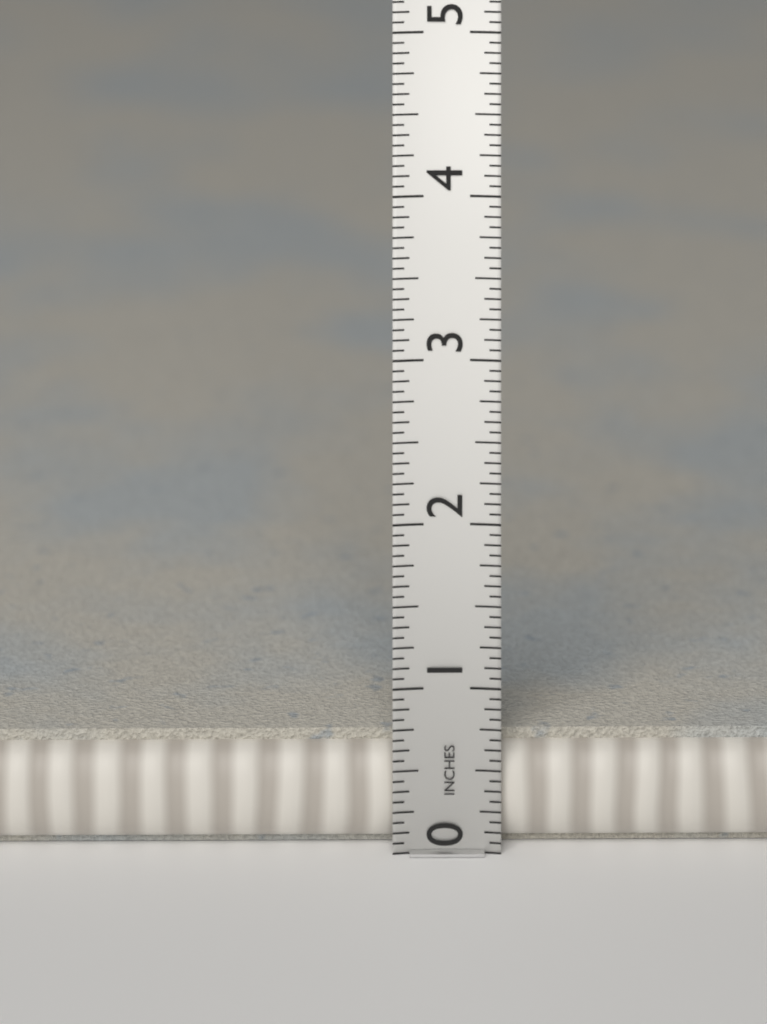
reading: 0.6875 in
